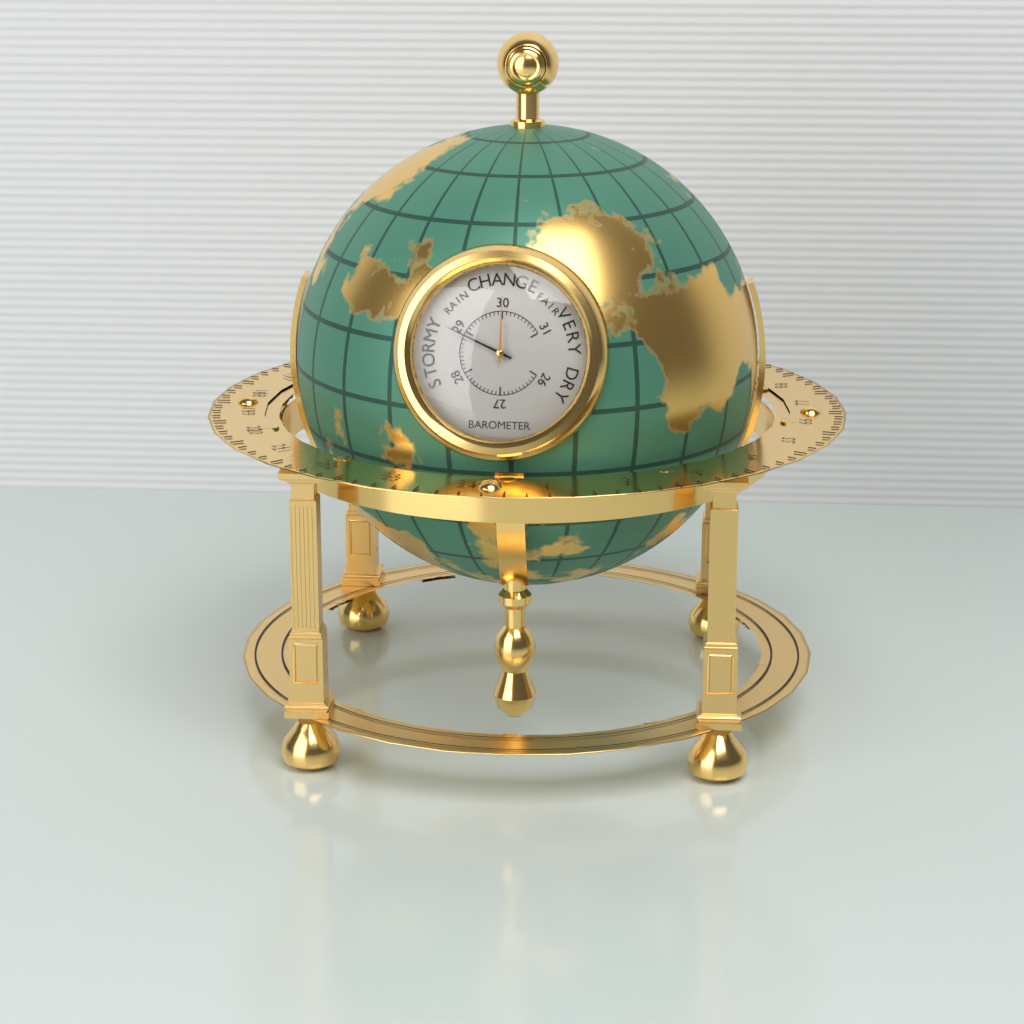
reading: 28.9 inHg
